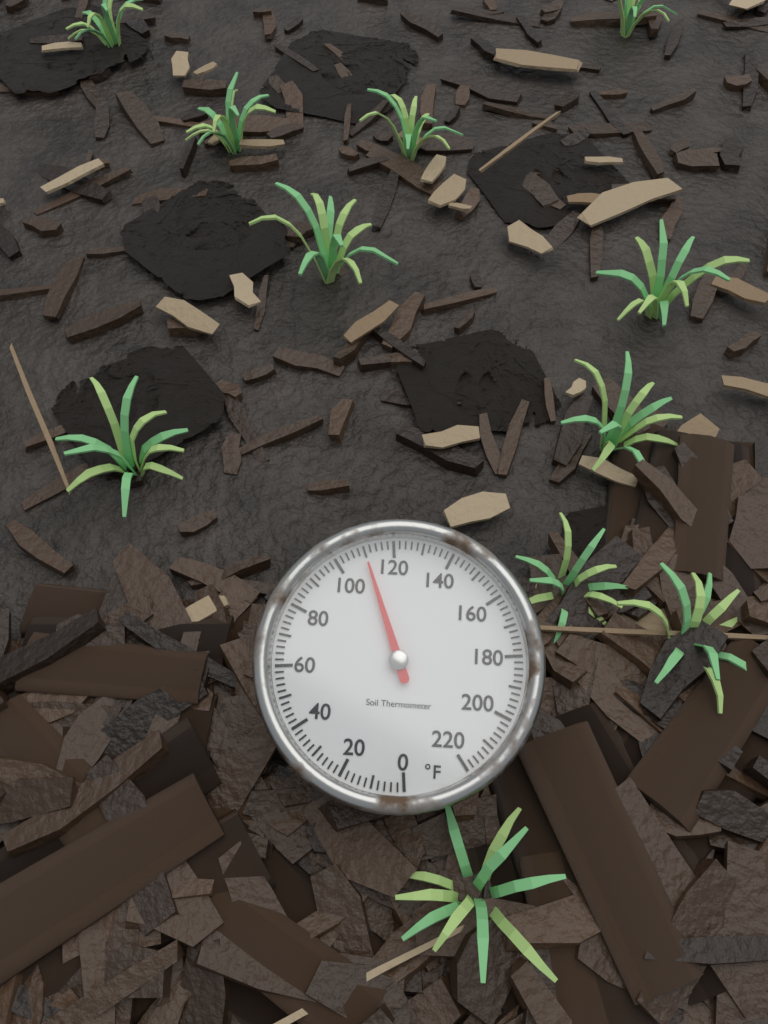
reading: 110 °F
